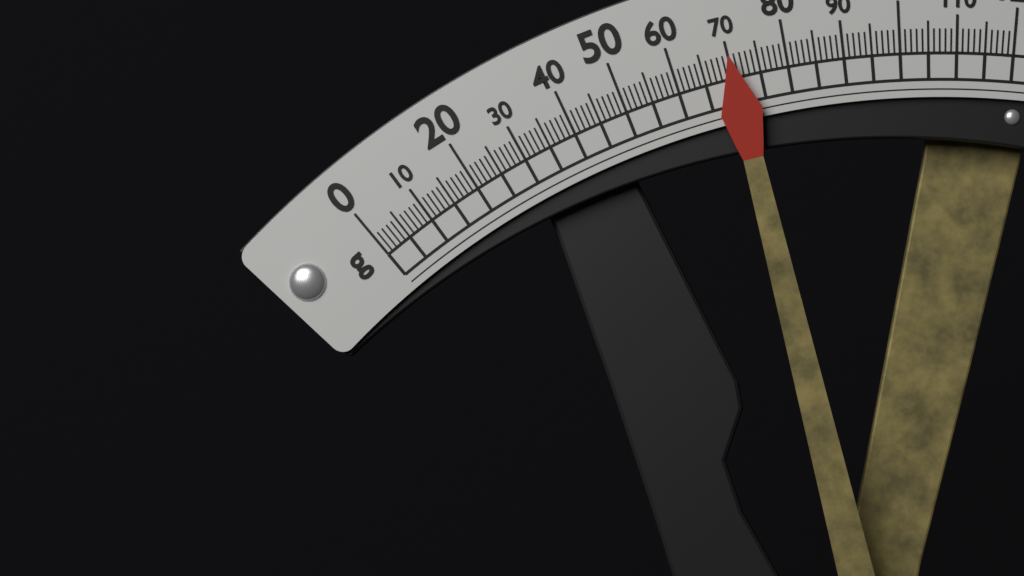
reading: 70 g
